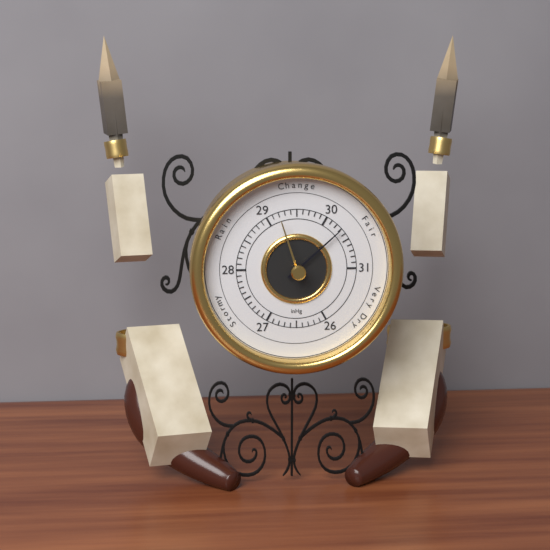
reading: 30.3 inHg
